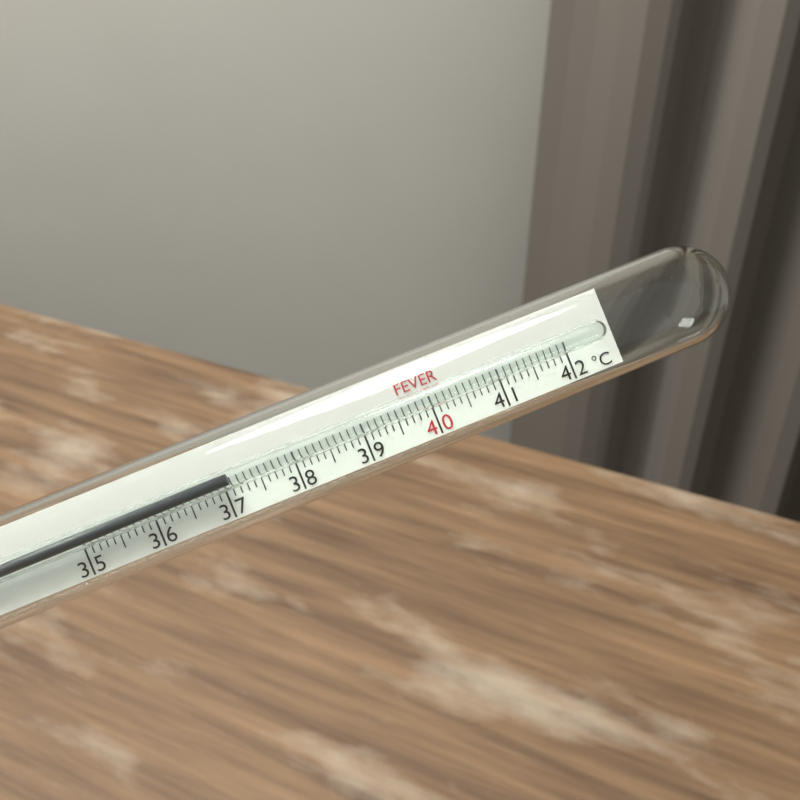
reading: 37.1 °C
